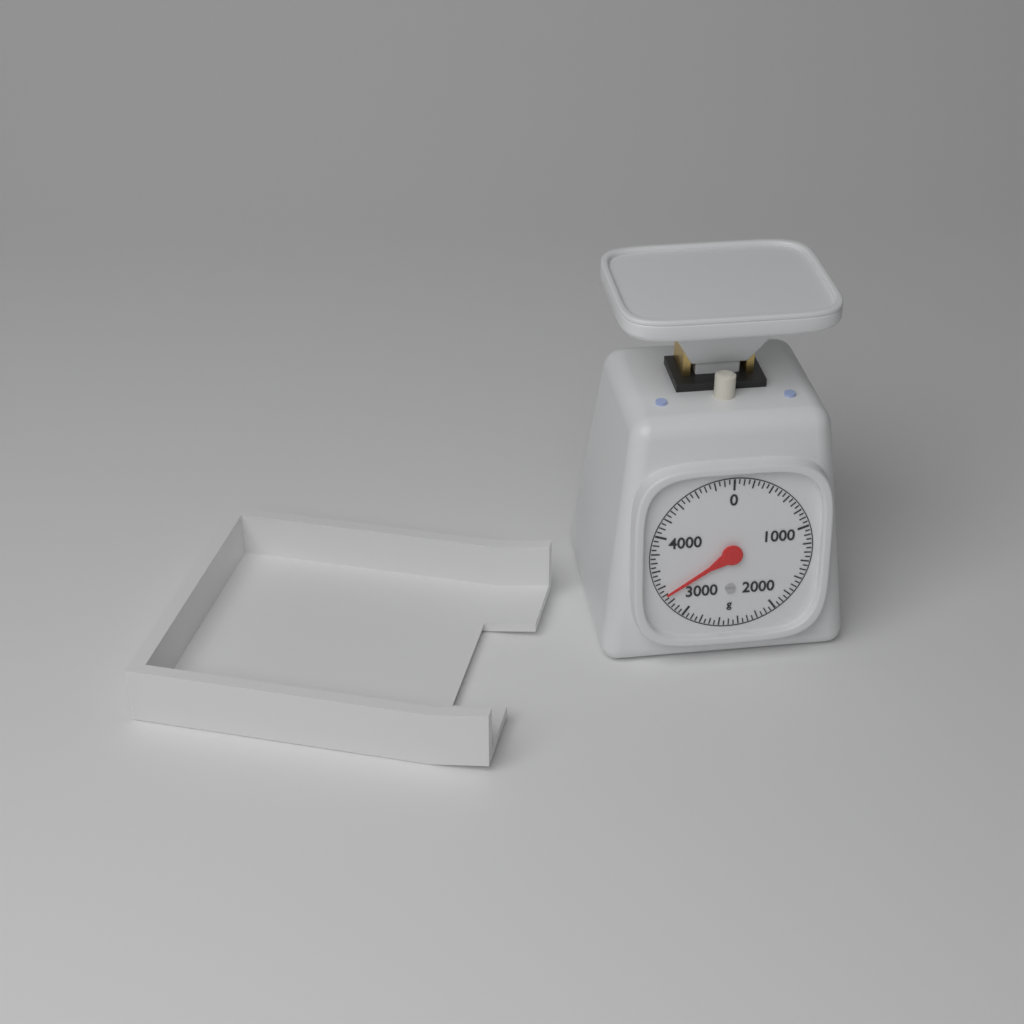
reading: 3300 g
